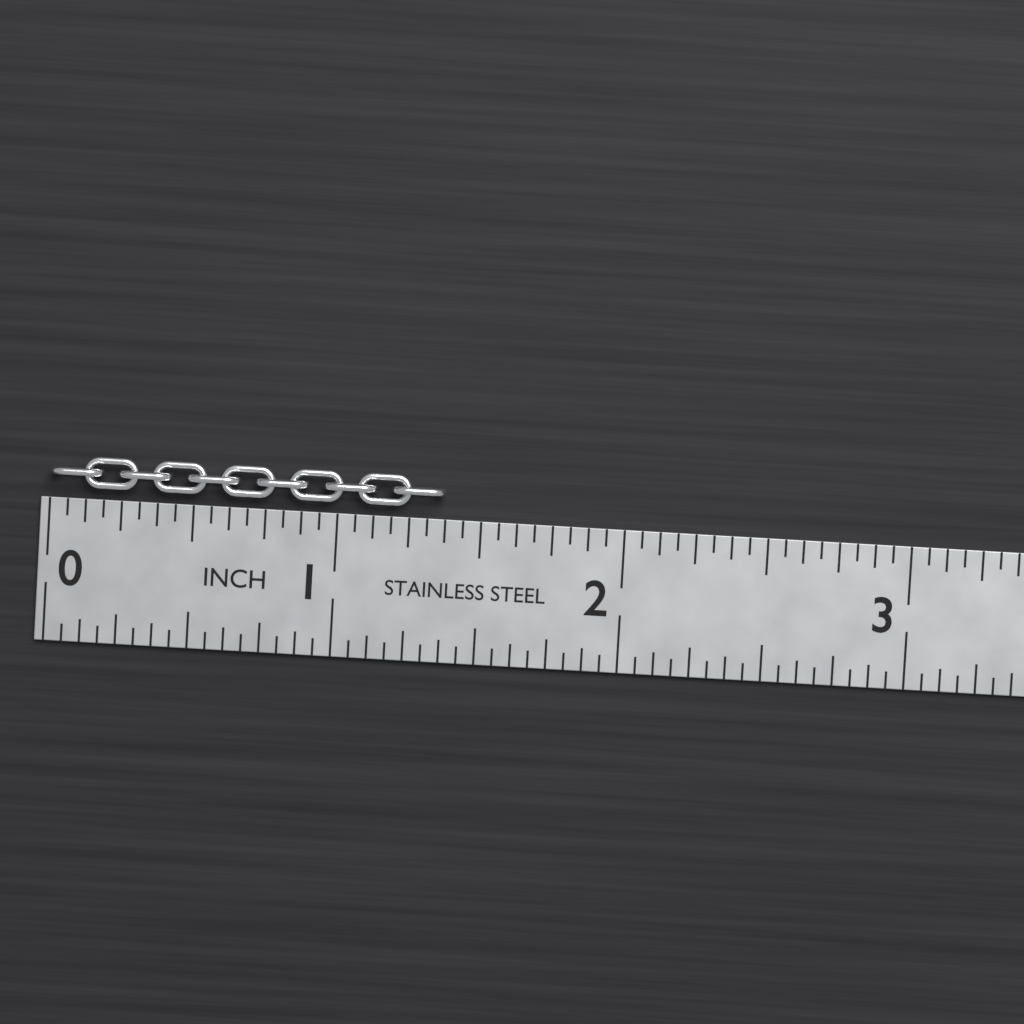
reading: 1.3750 in
